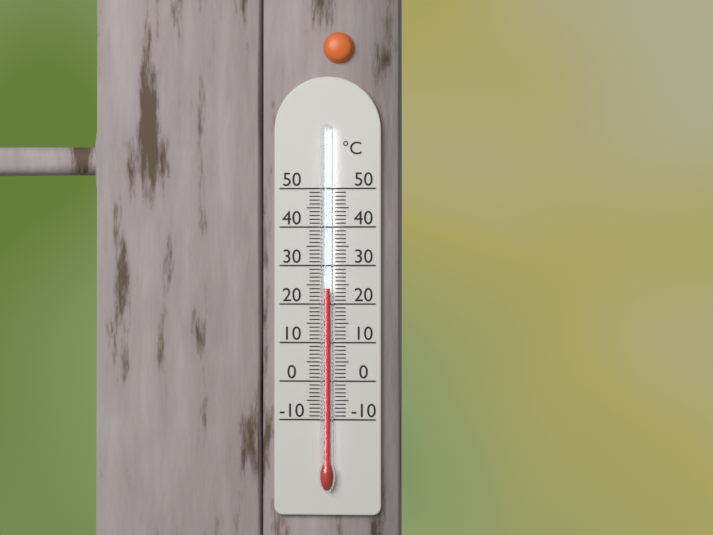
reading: 24 °C
